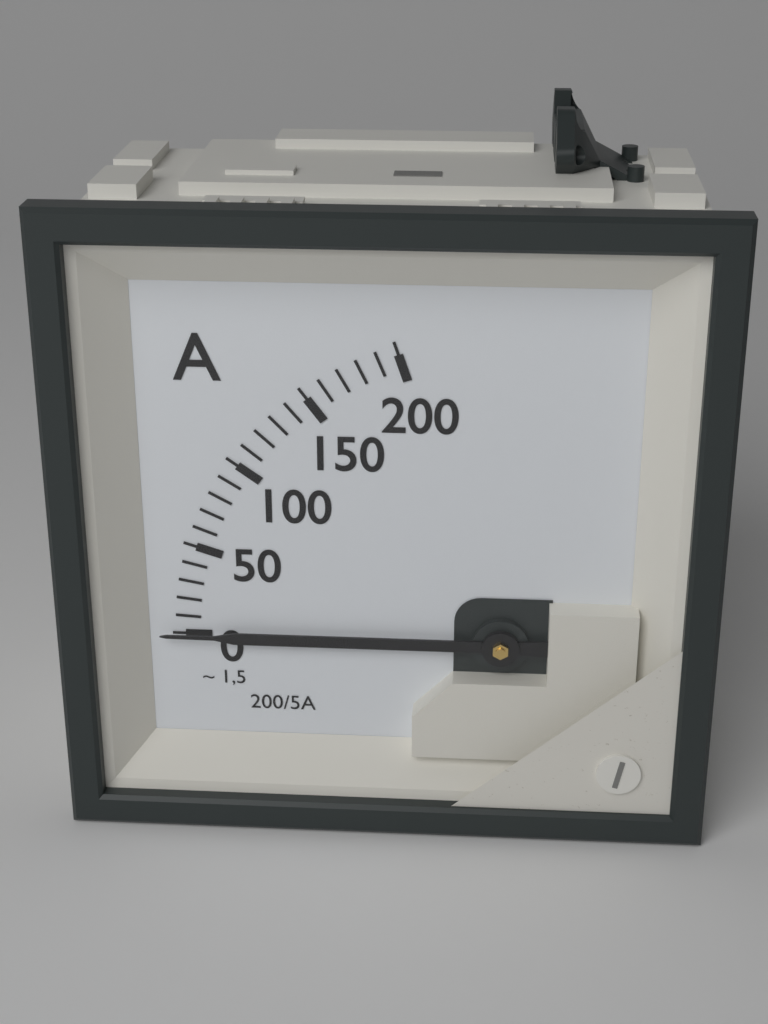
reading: 0 A
